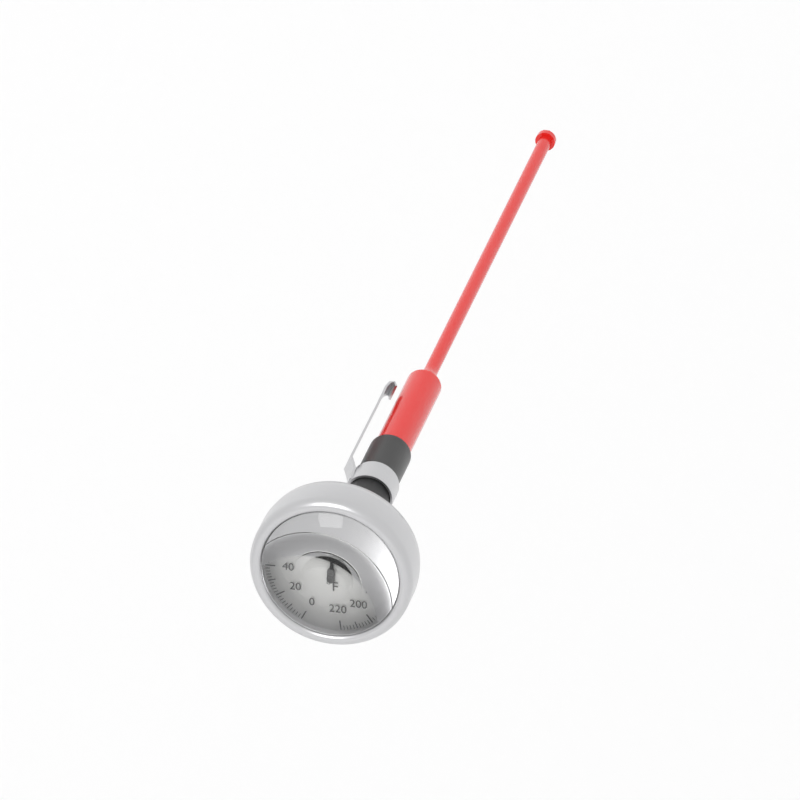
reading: 106 °F
